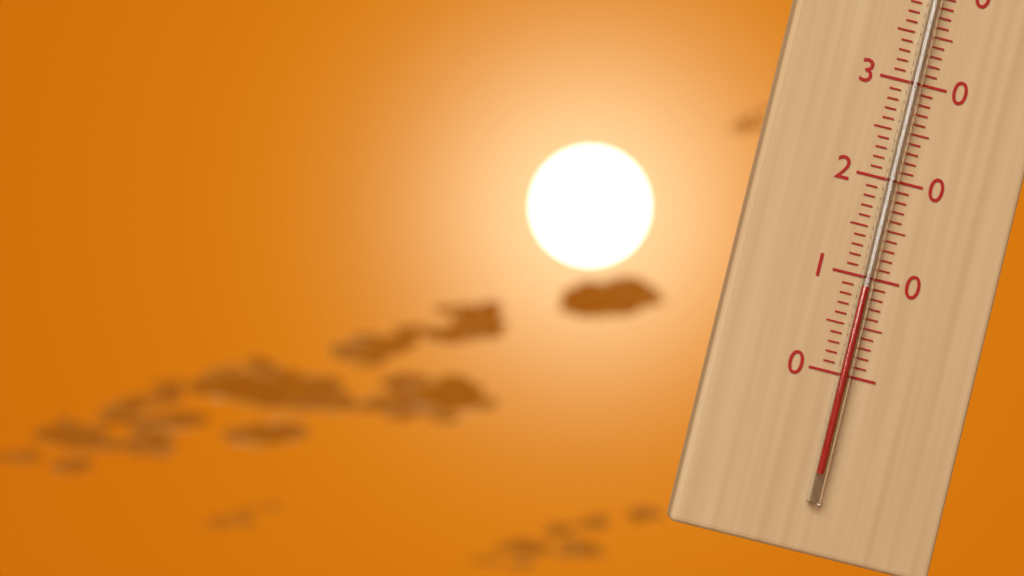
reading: 9 °C
